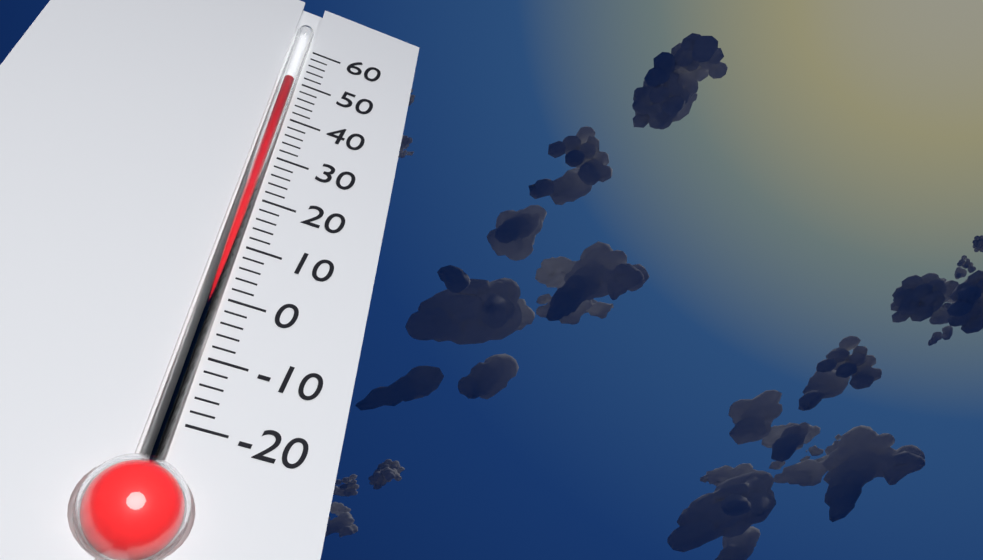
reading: 50 (no unit)
